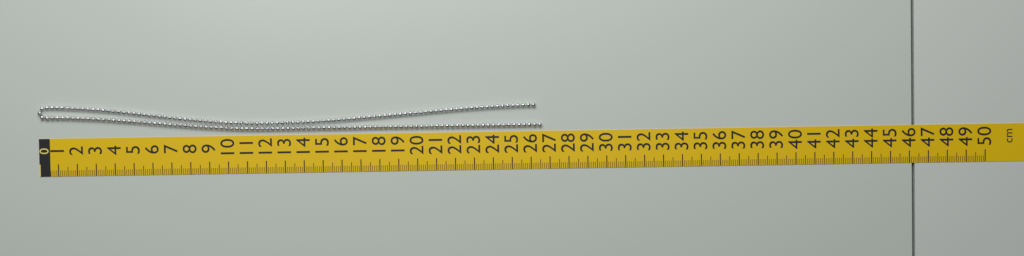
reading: 26.6 cm
